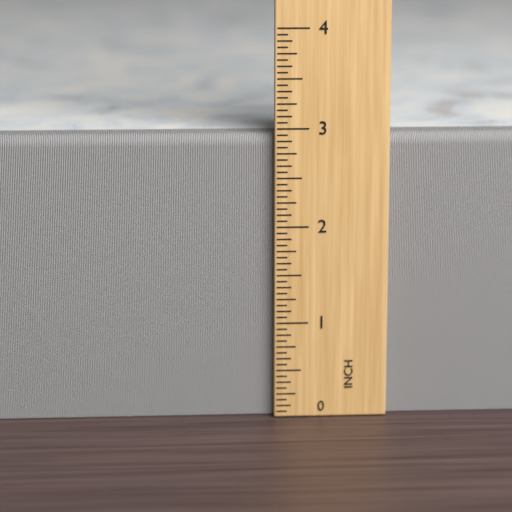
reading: 2.9375 in
